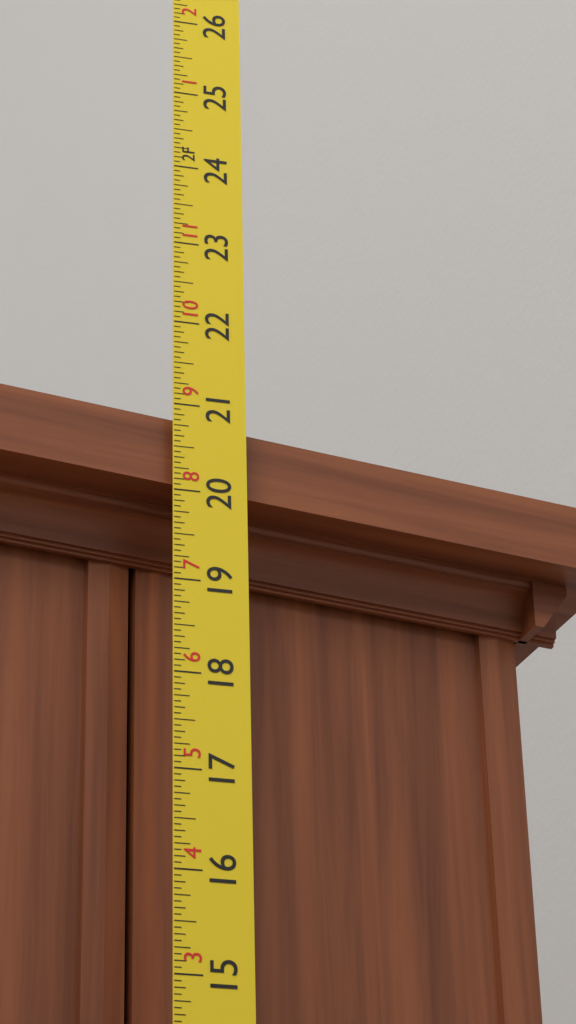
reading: 20.8750 in
